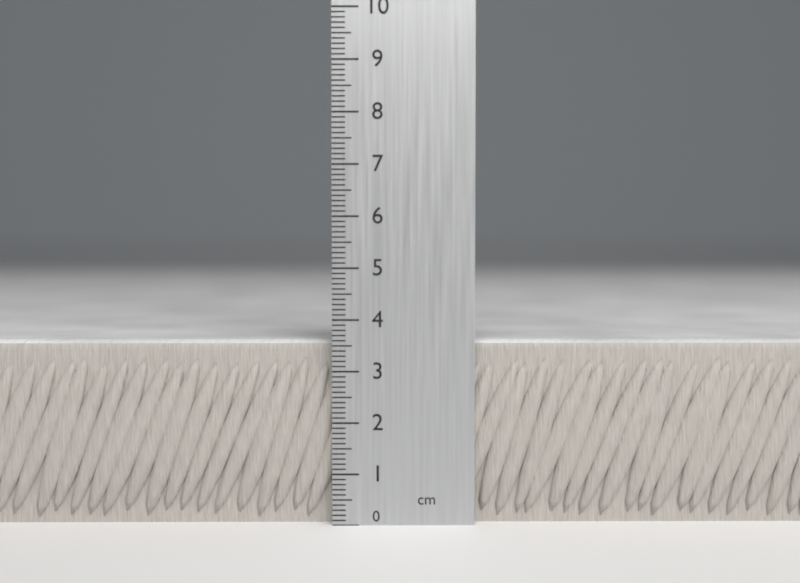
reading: 3.6 cm
